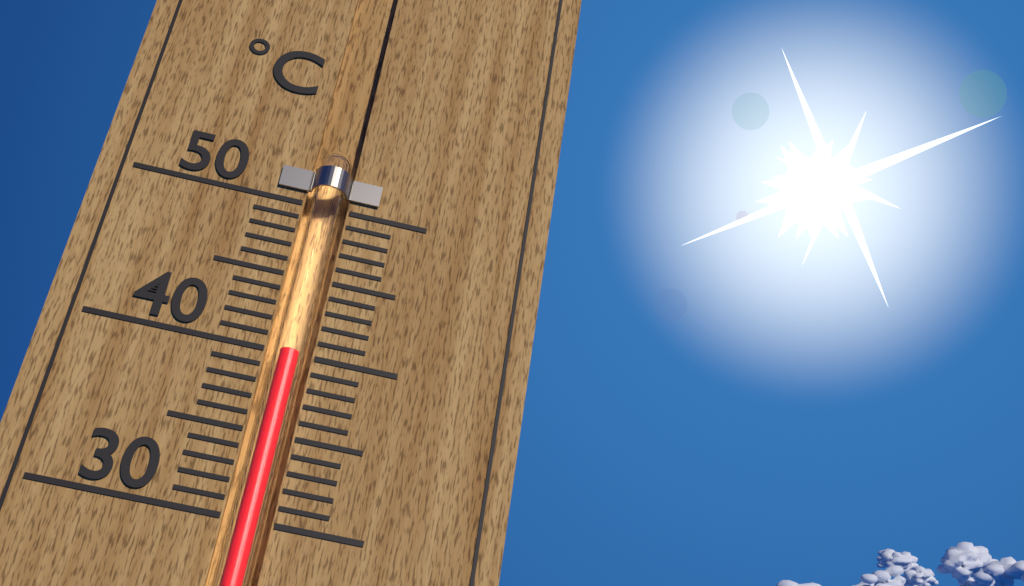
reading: 40 °C
